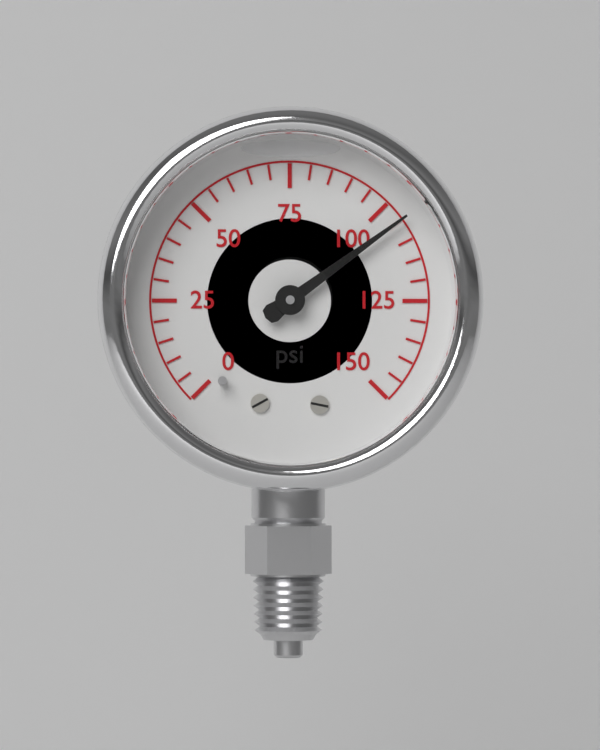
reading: 105 psi
